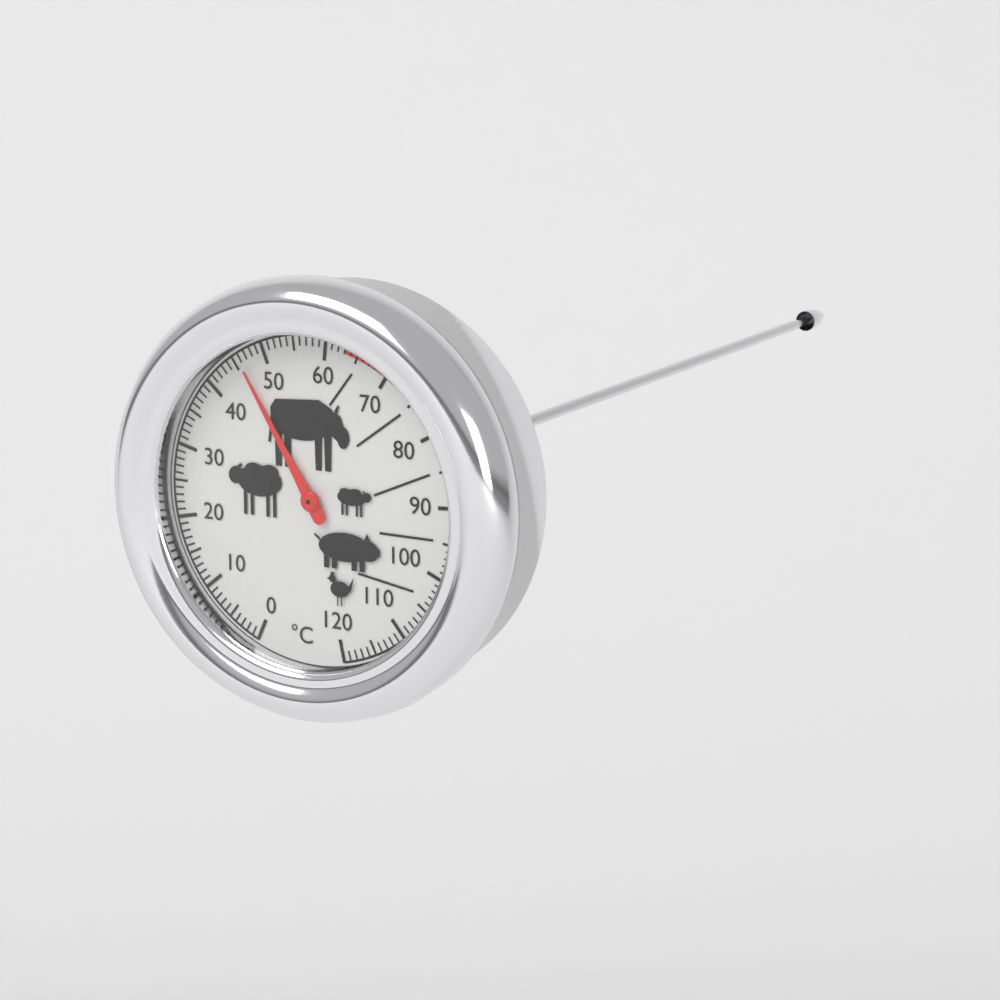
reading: 46 °C
